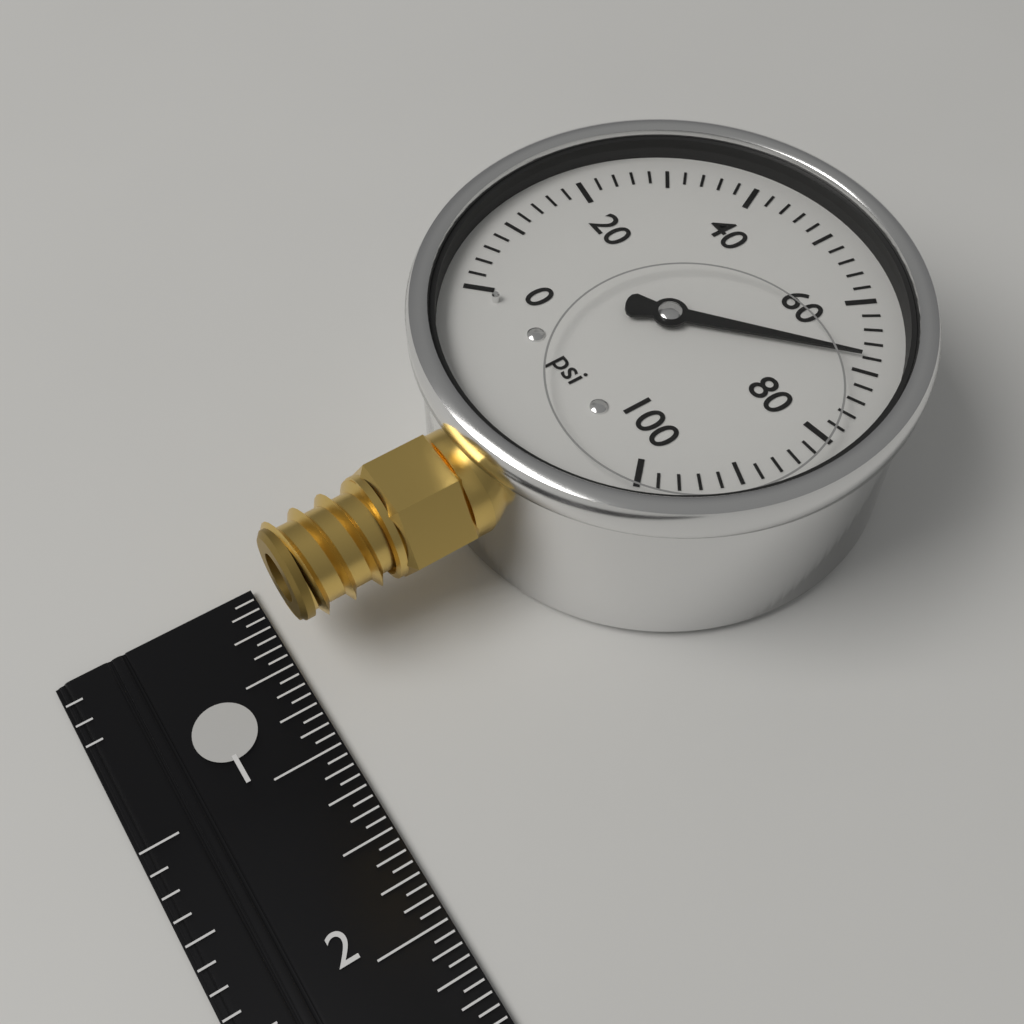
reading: 68 psi
